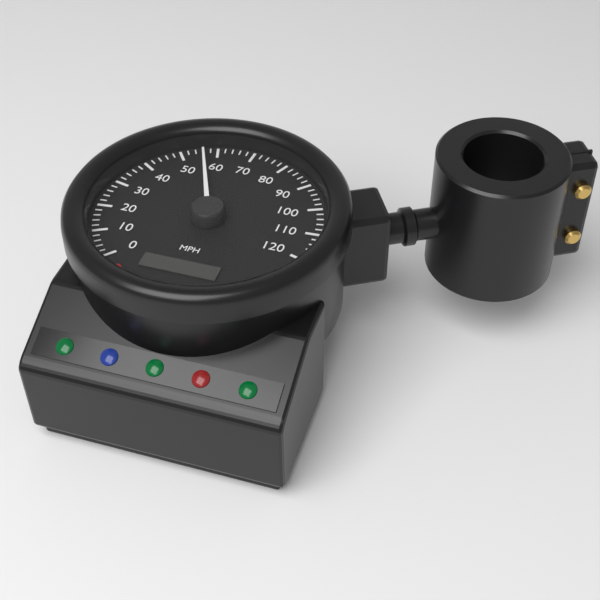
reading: 56 mph
